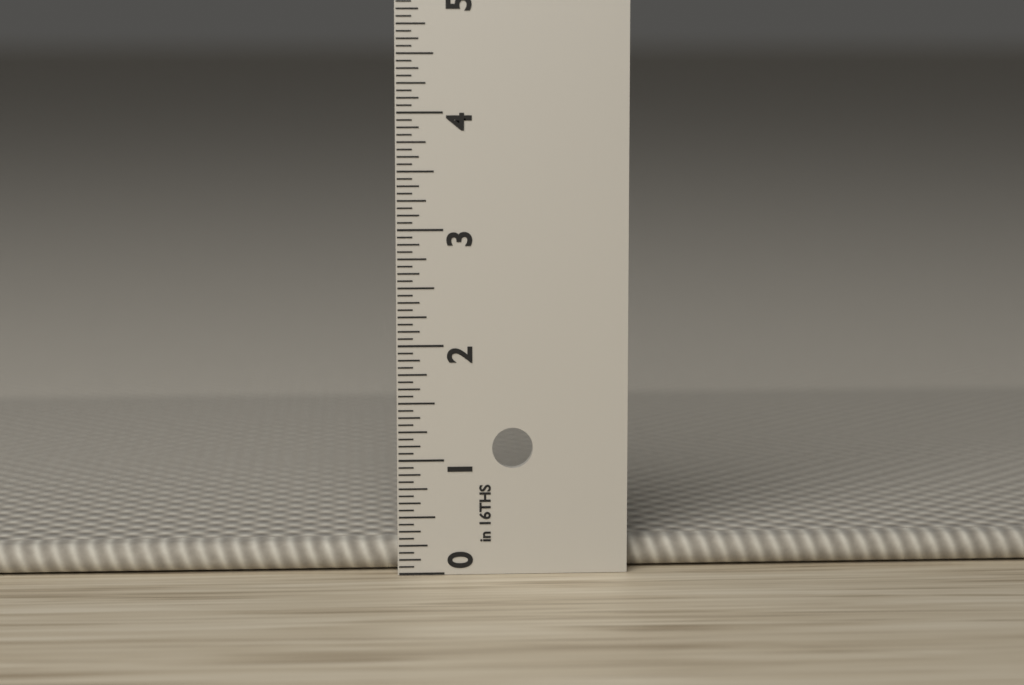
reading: 0.2500 in
